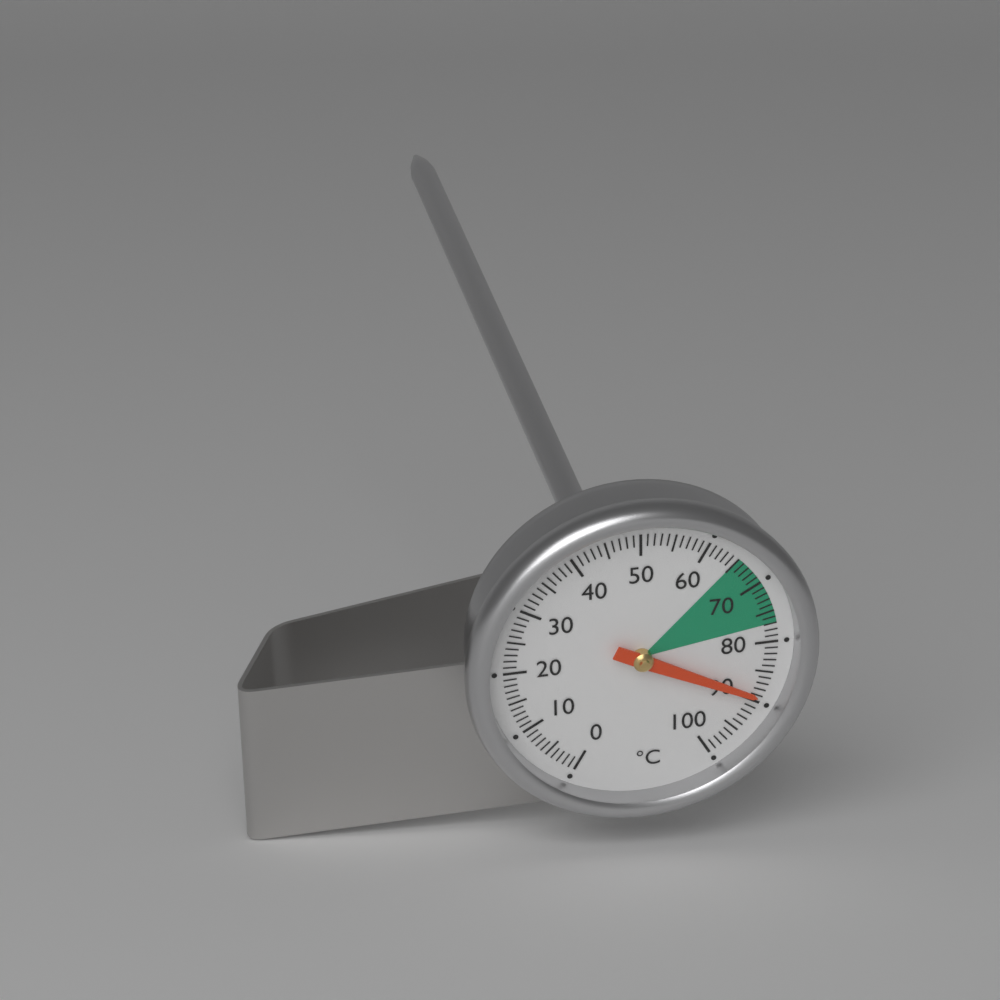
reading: 89 °C
